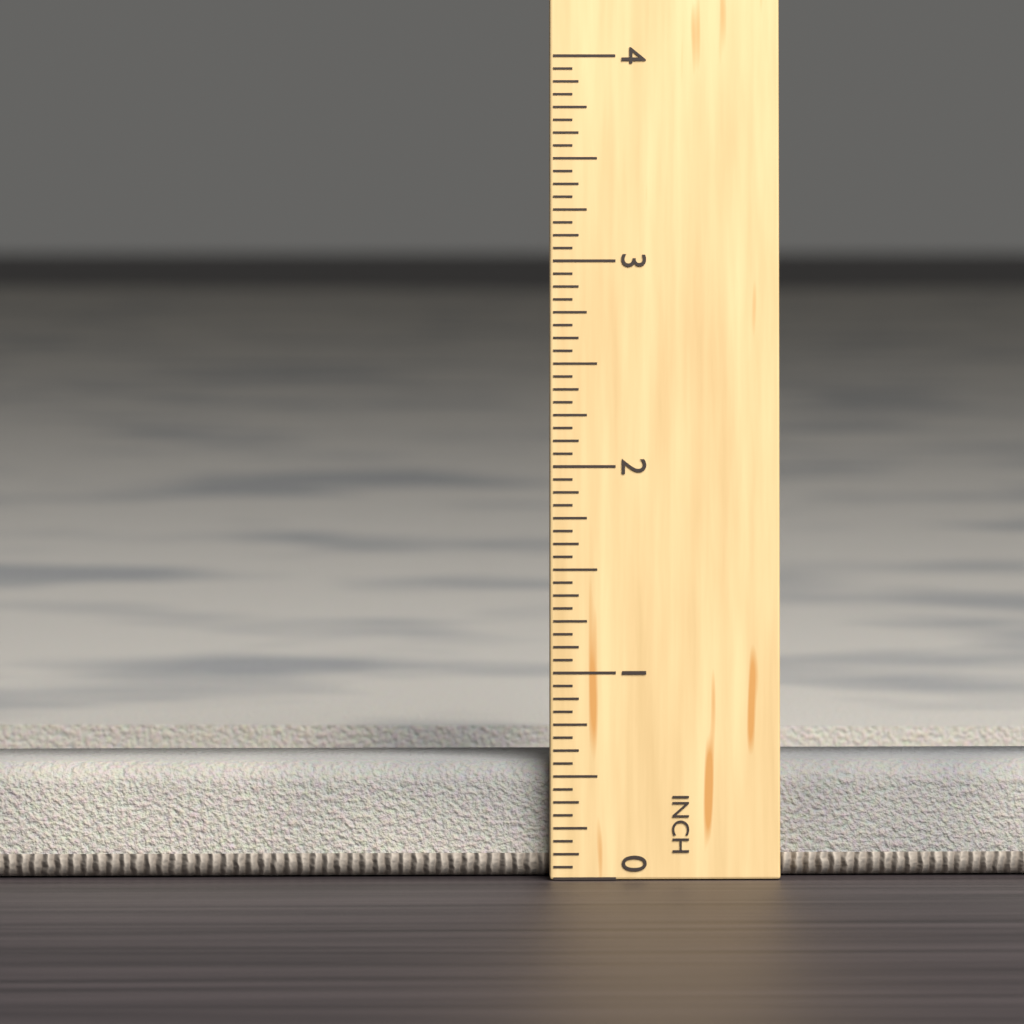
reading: 0.5625 in
